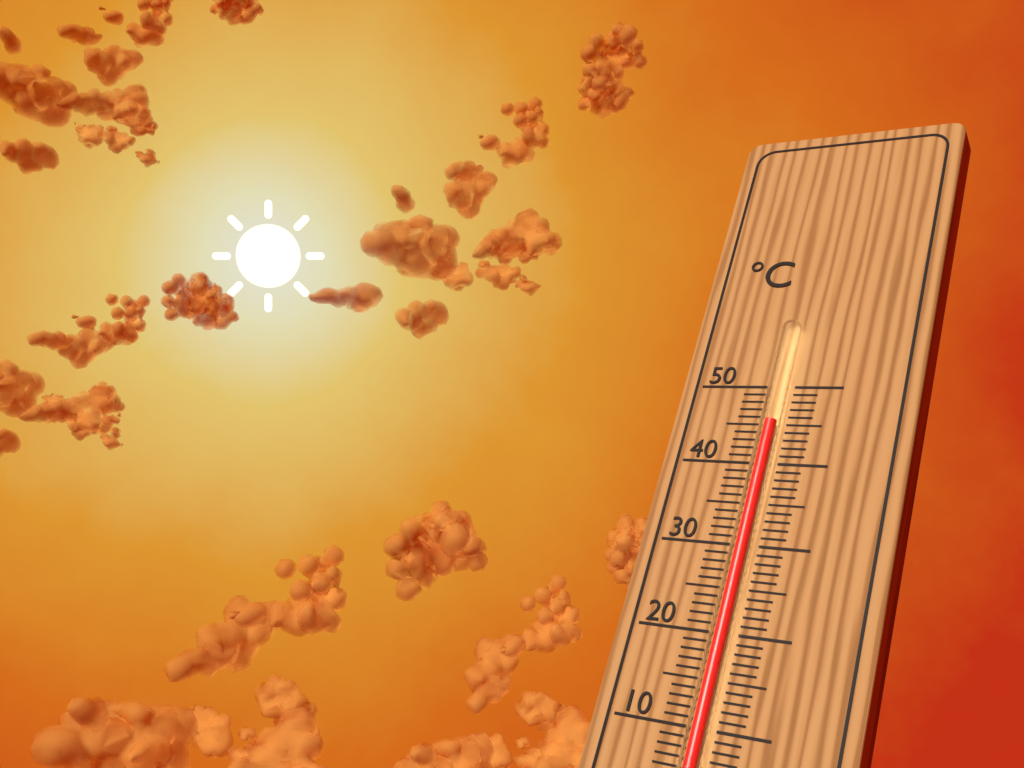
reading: 45 °C
